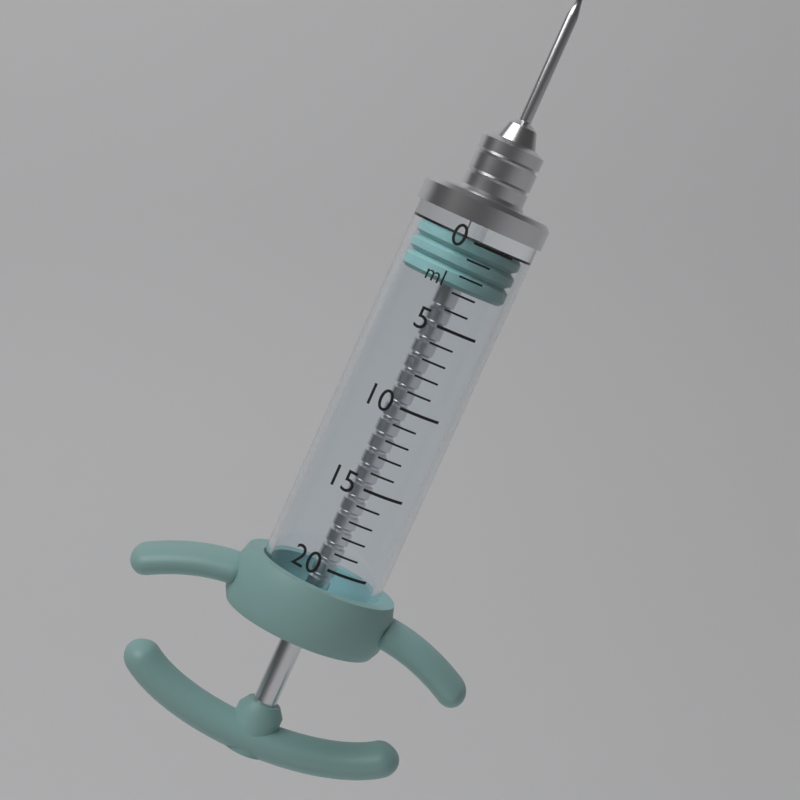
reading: 0 ml
